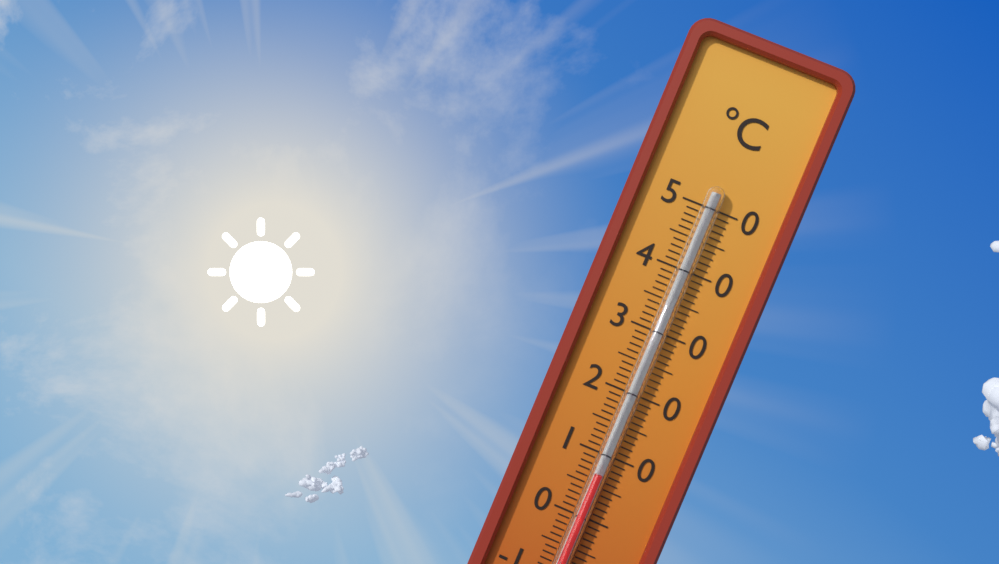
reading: 7 °C
